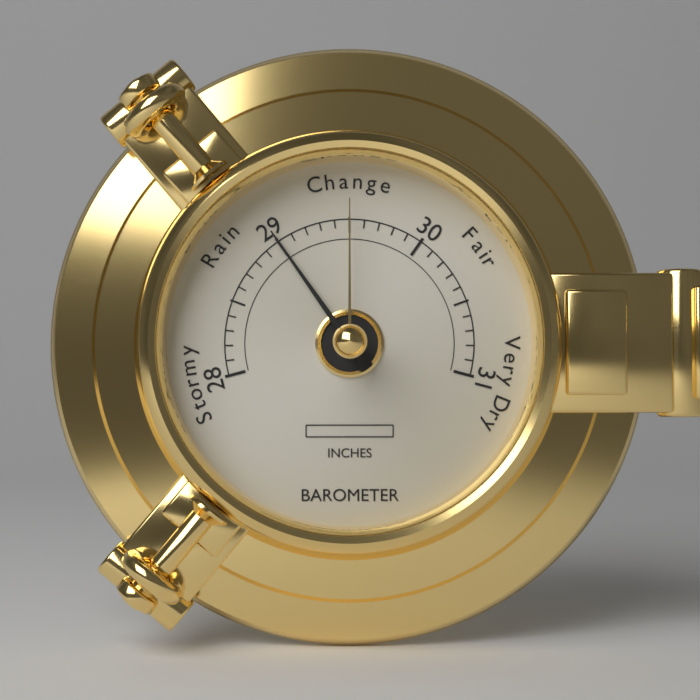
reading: 29.0 inches
